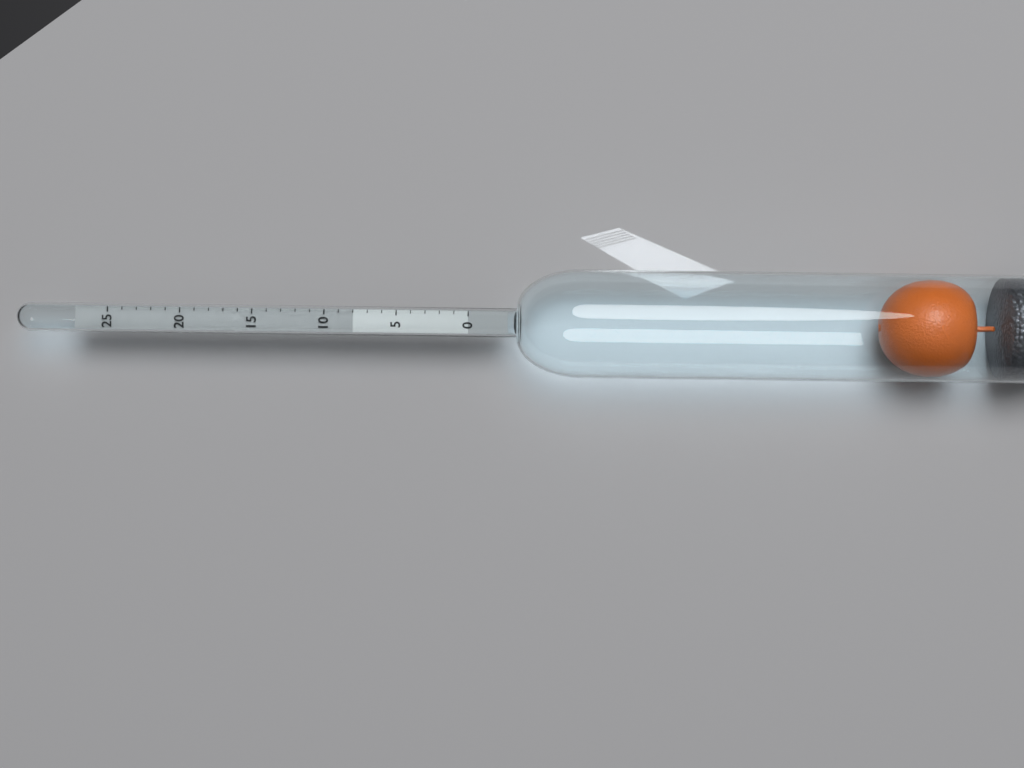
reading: 8 (no unit)
